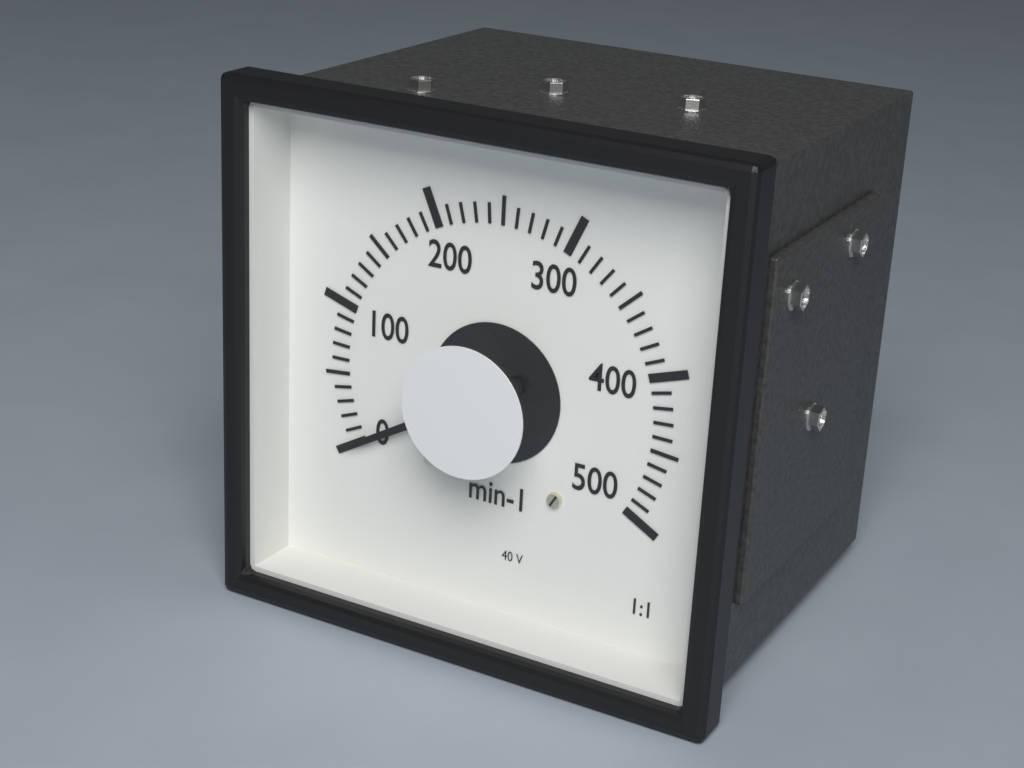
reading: 0 min-1
